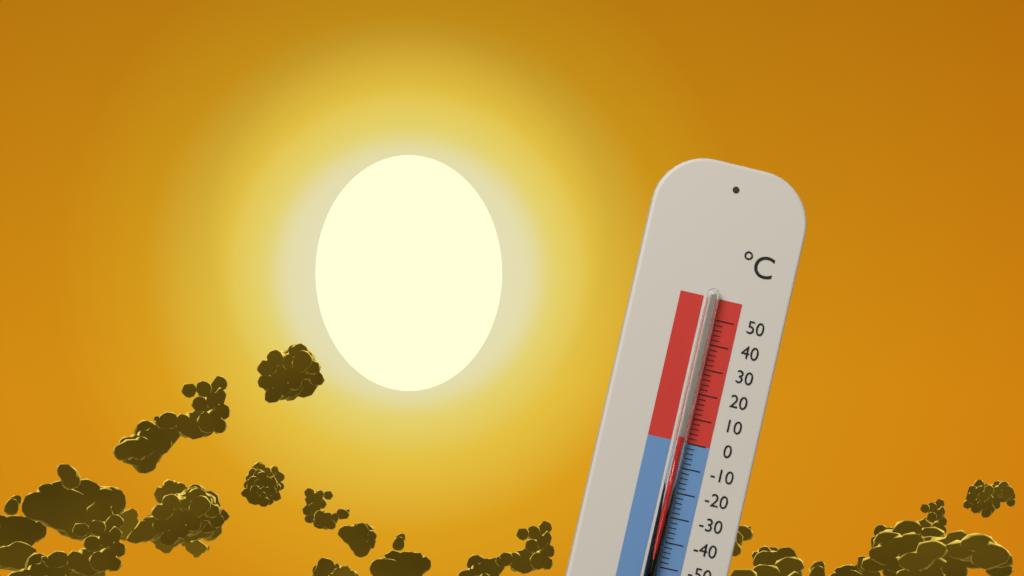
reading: 2 °C
